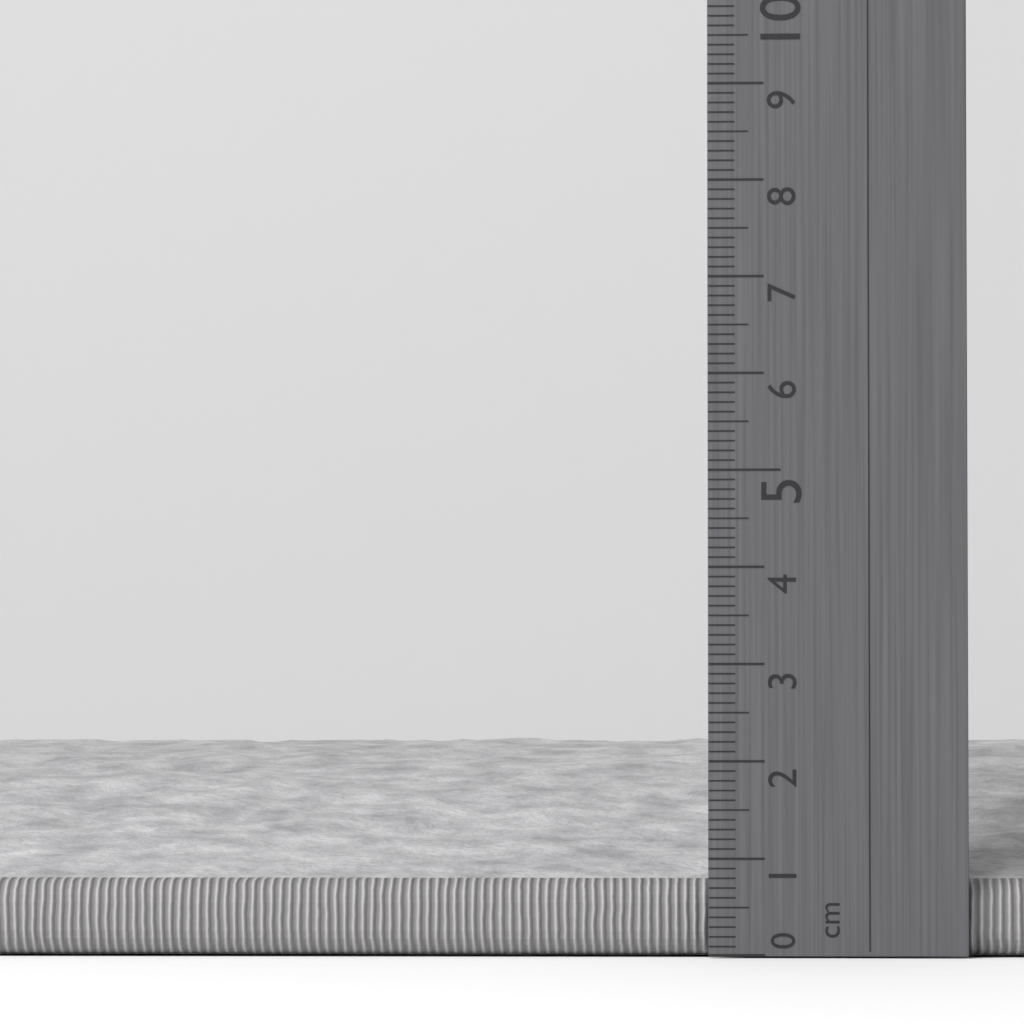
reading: 2.3 cm
